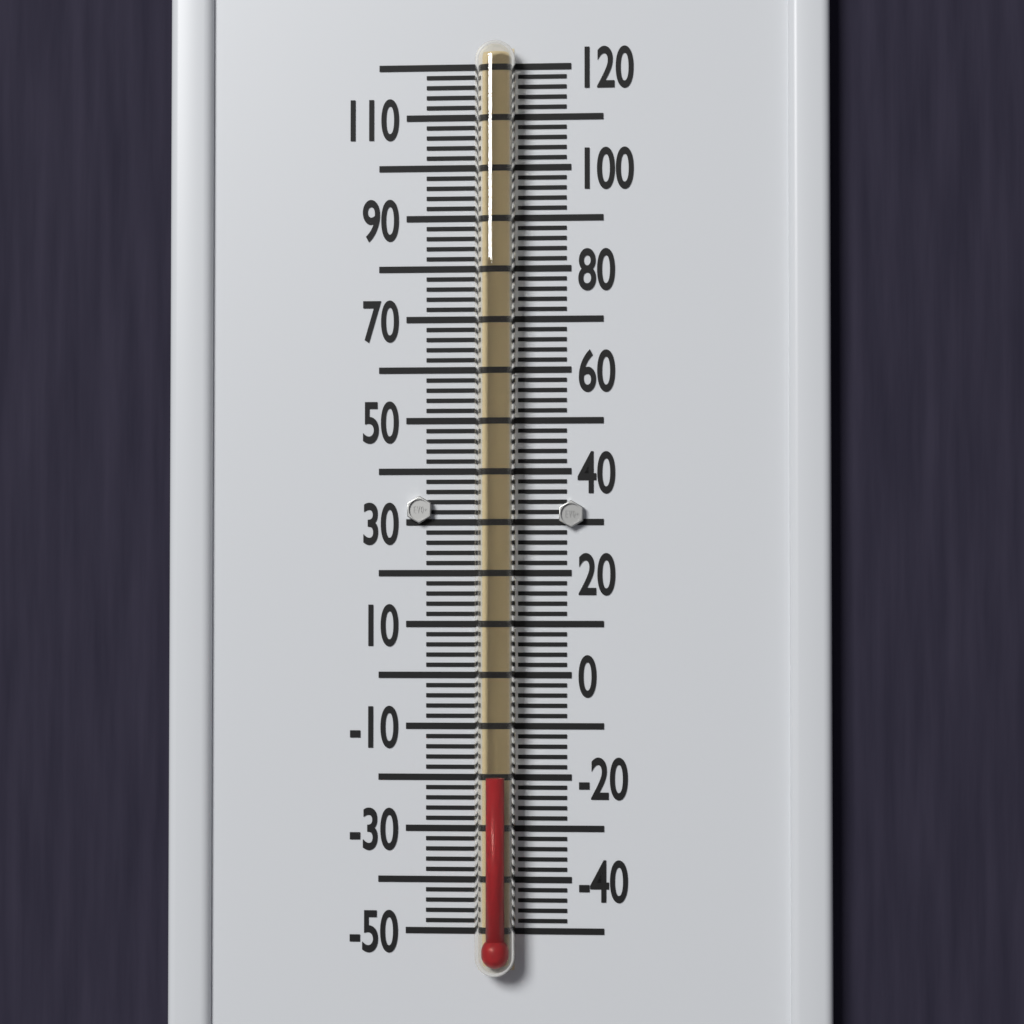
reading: -20 °F
